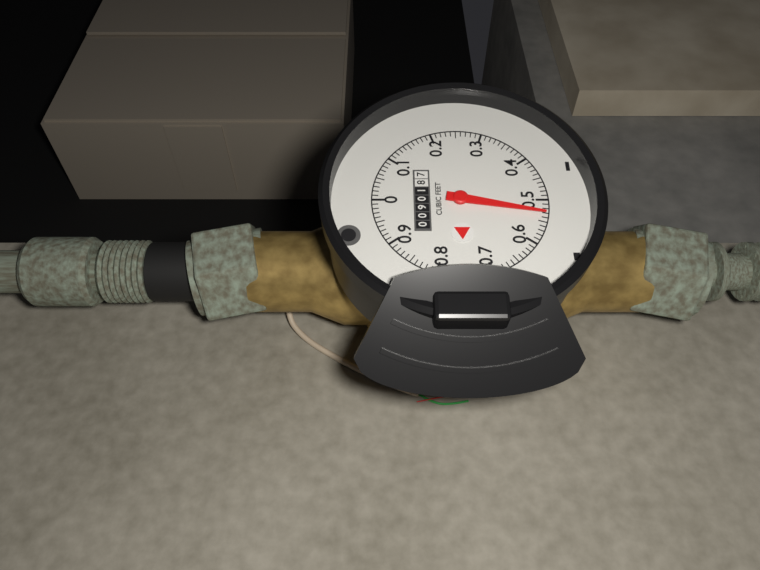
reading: 0.53 cubic feet
